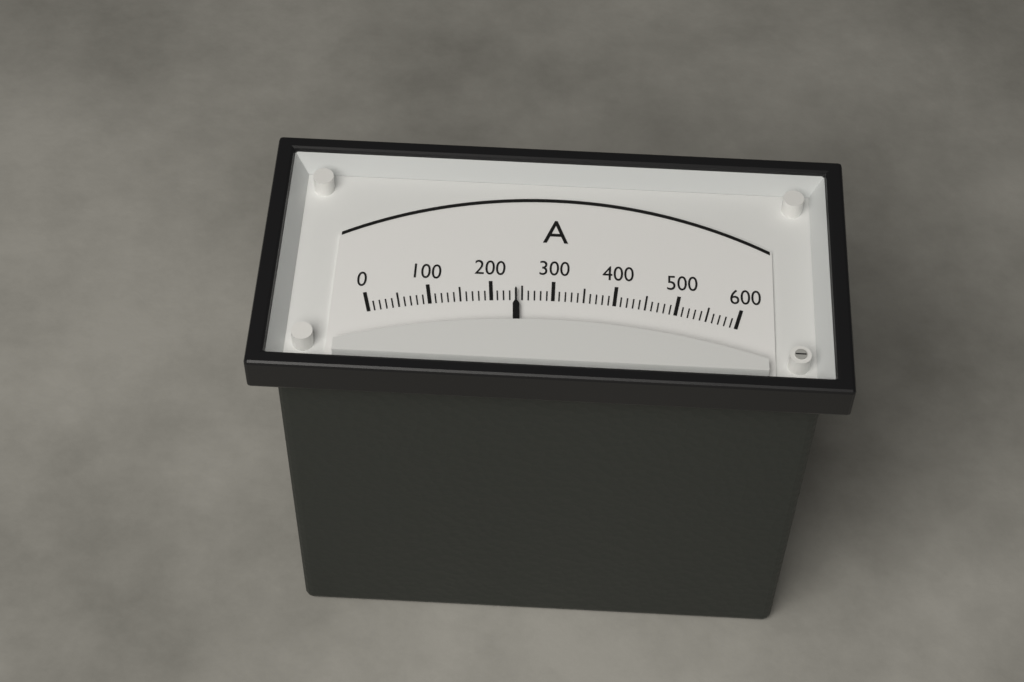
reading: 240 A
